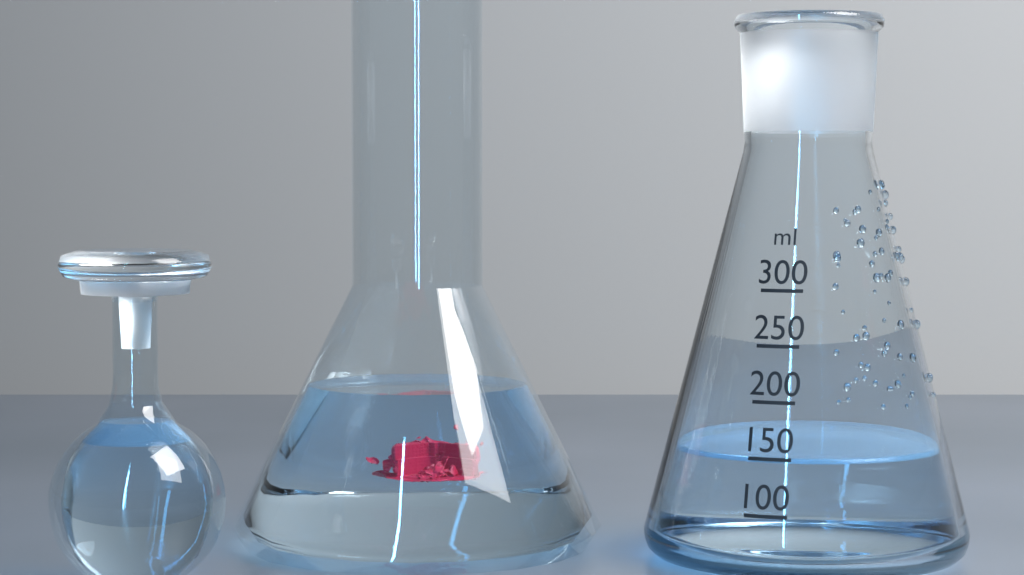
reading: 150 ml
